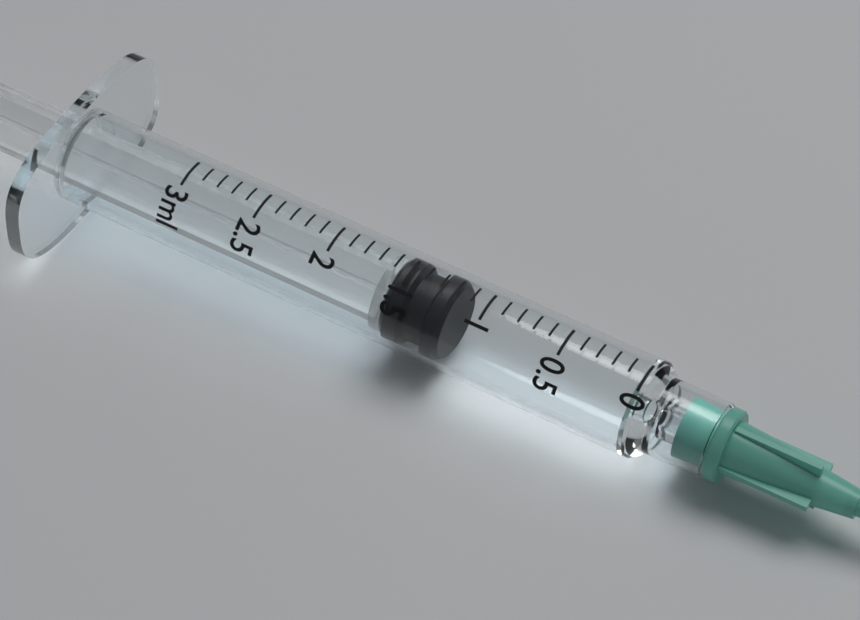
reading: 1.2 ml
